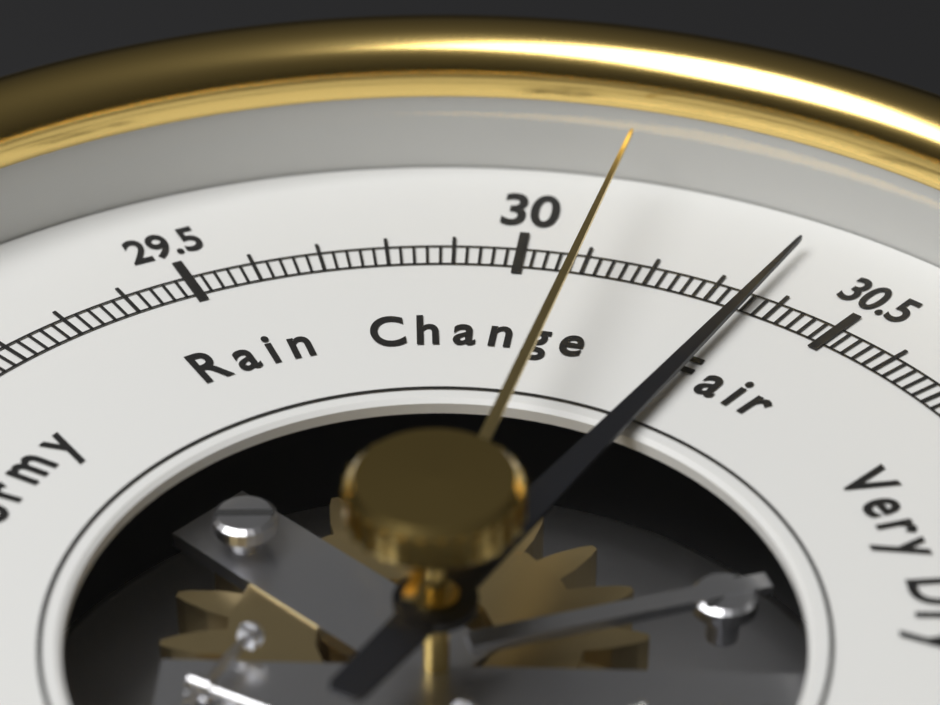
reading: 30.36 inHg
